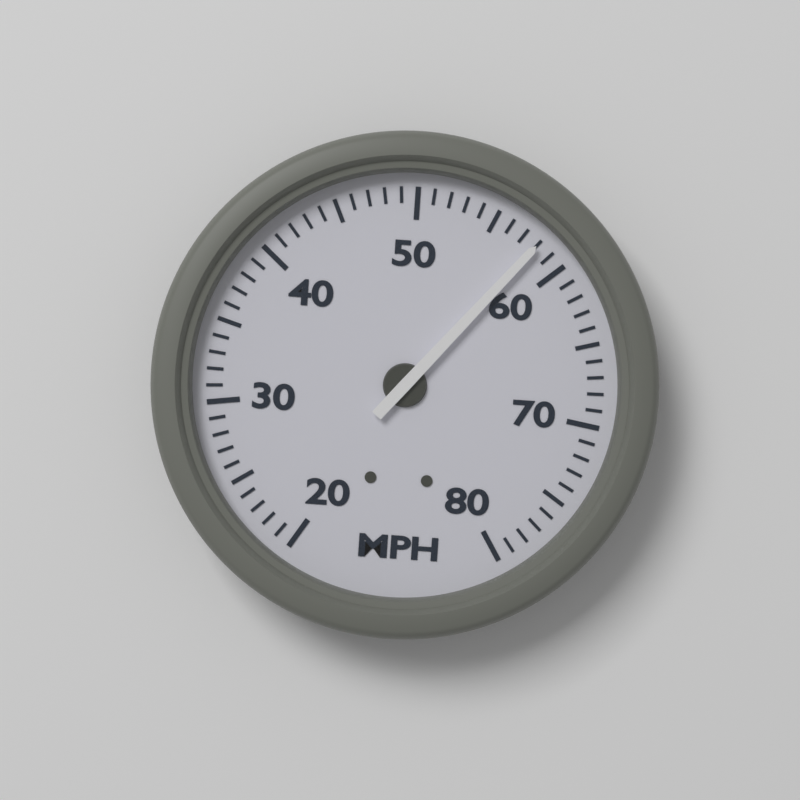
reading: 58 MPH
